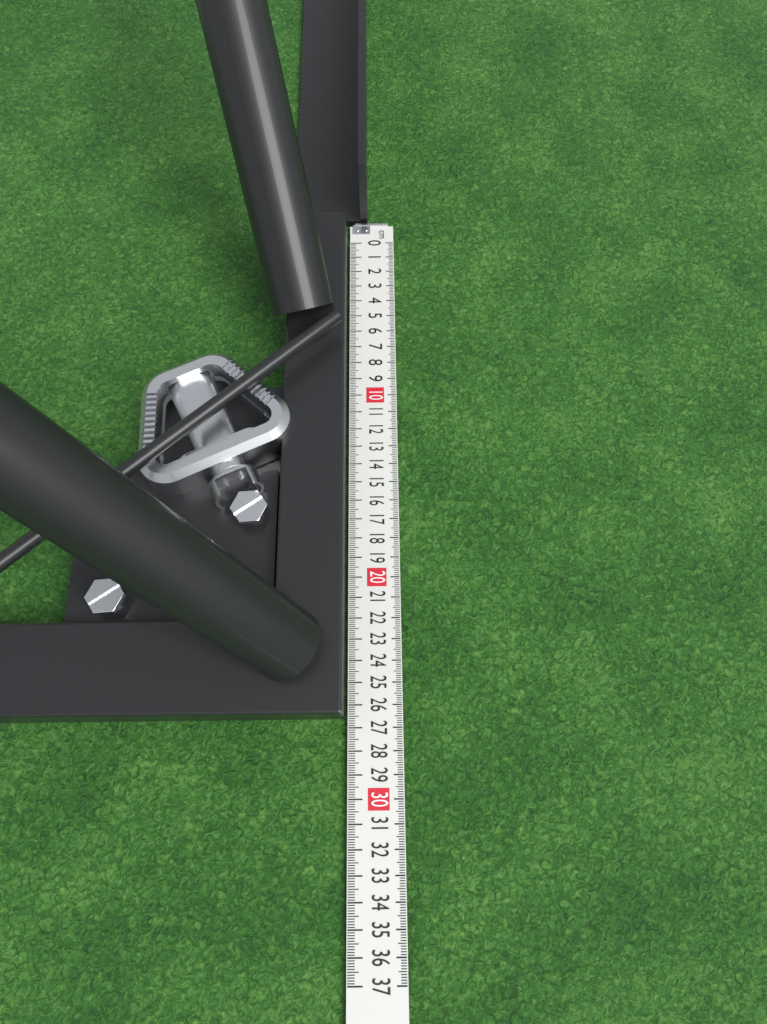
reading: 26.6 cm
